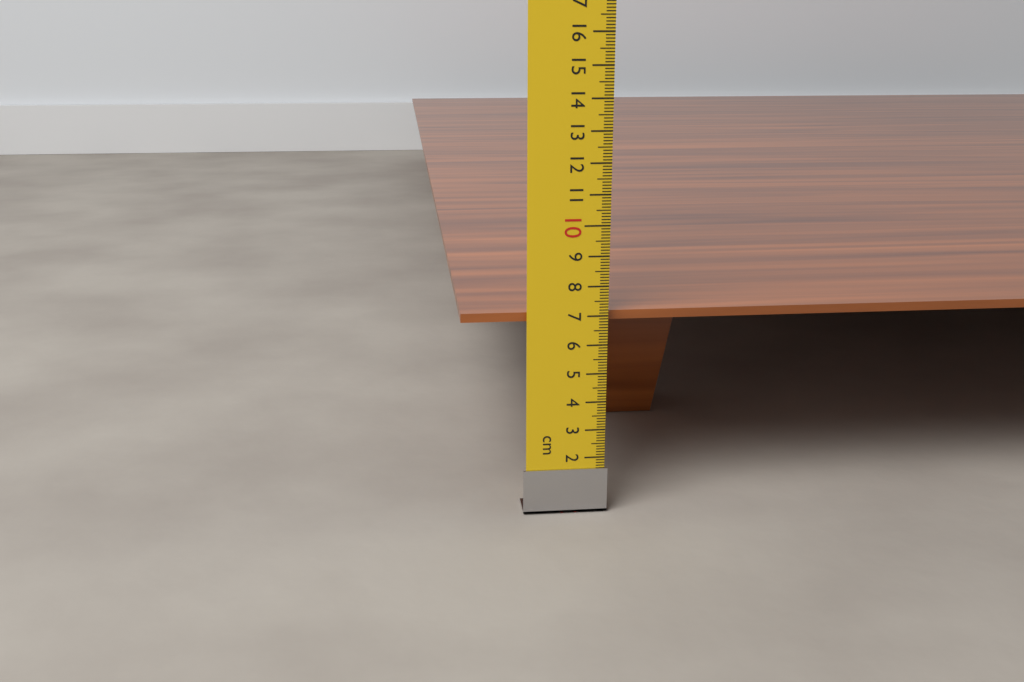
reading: 7.1 cm
